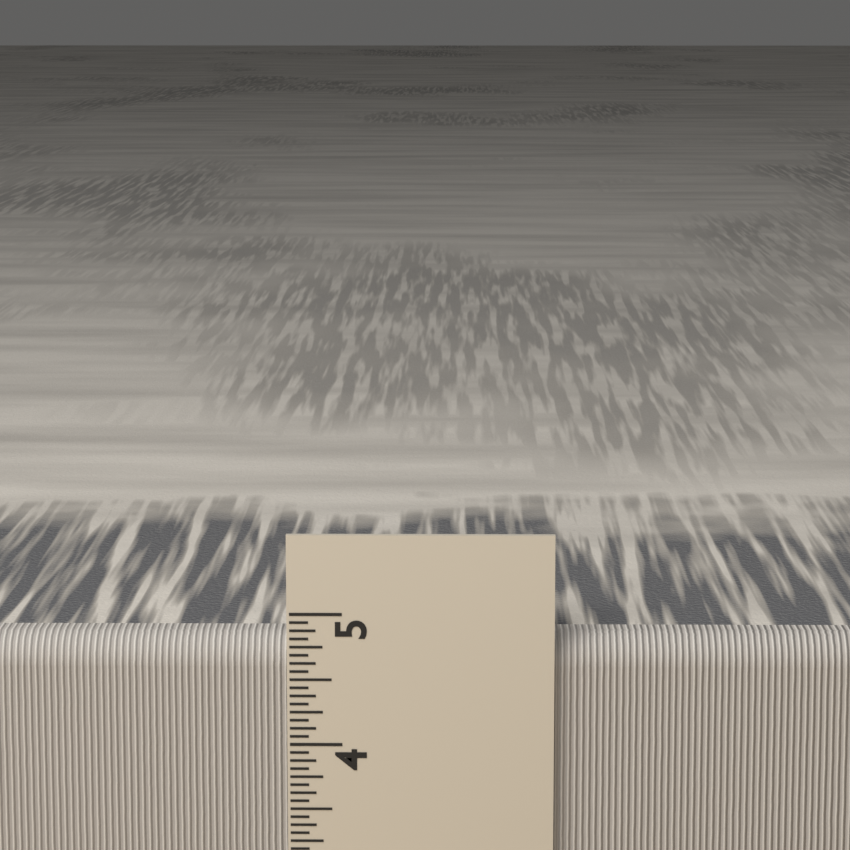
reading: 4.8125 in
